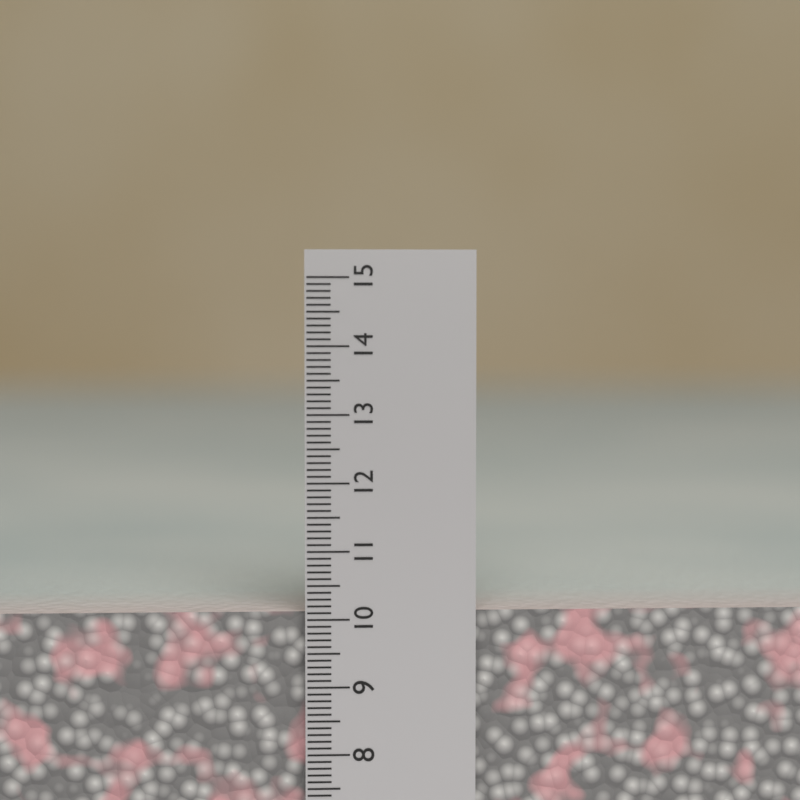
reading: 10.1 cm
